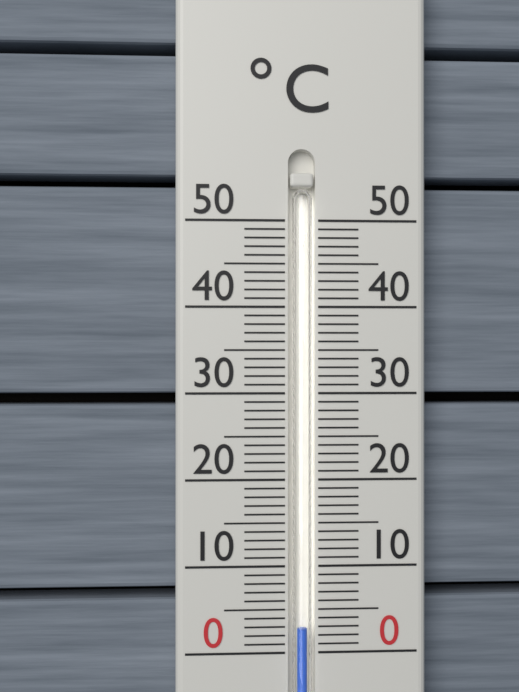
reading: 3 °C
